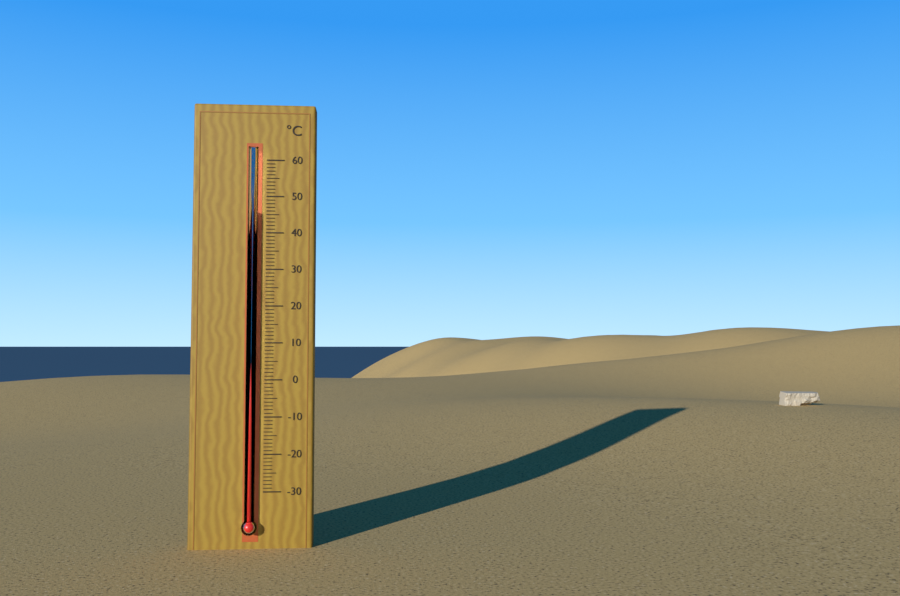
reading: 46 °C
